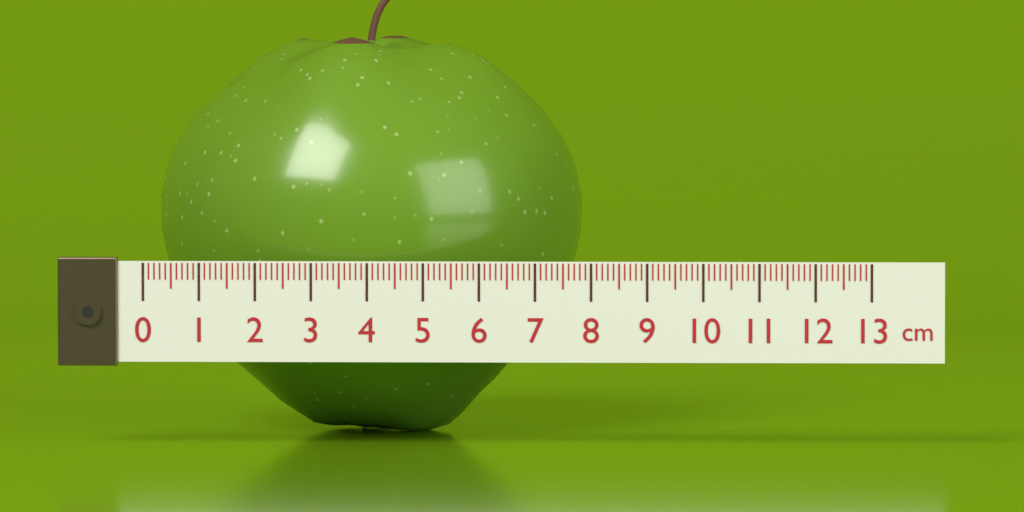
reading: 7.7 cm
